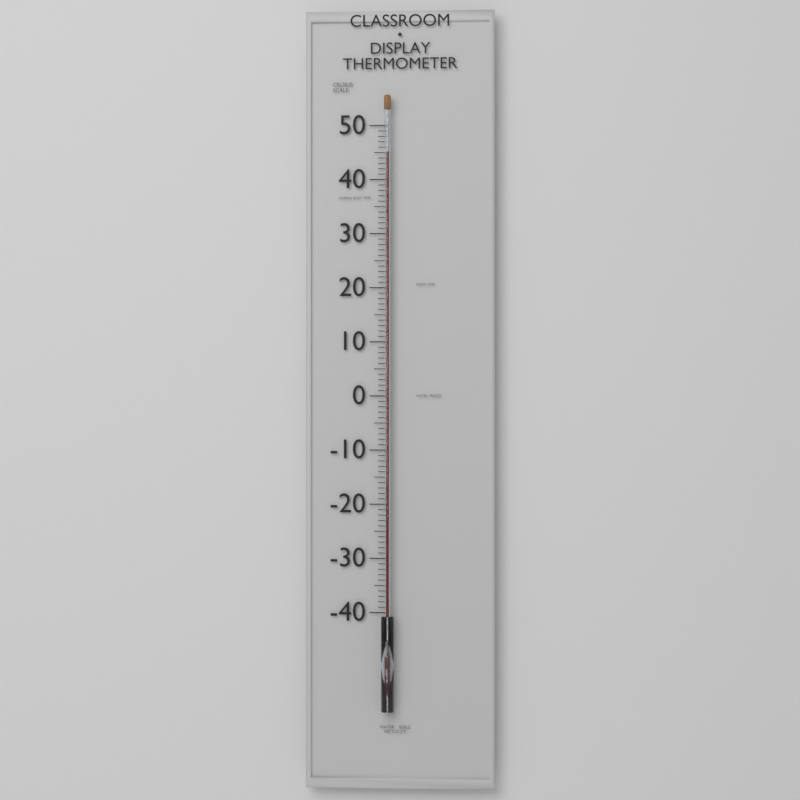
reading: 45 °C
